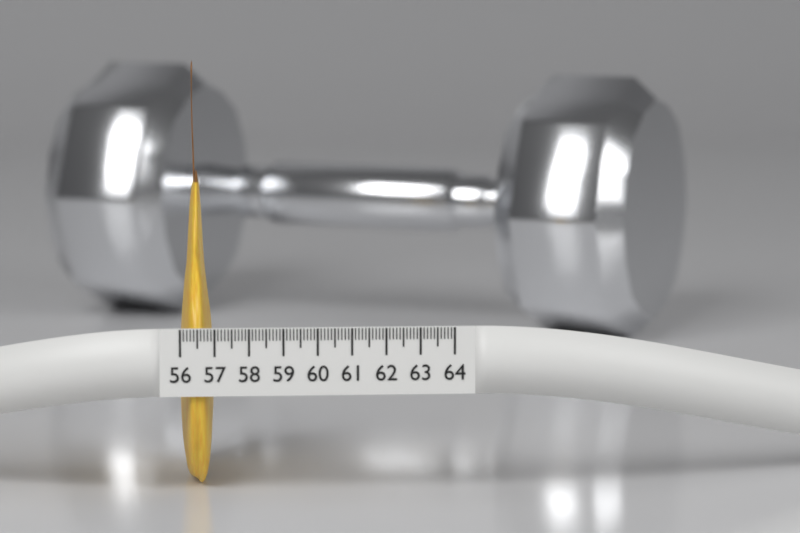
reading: 57.0 (no unit)
